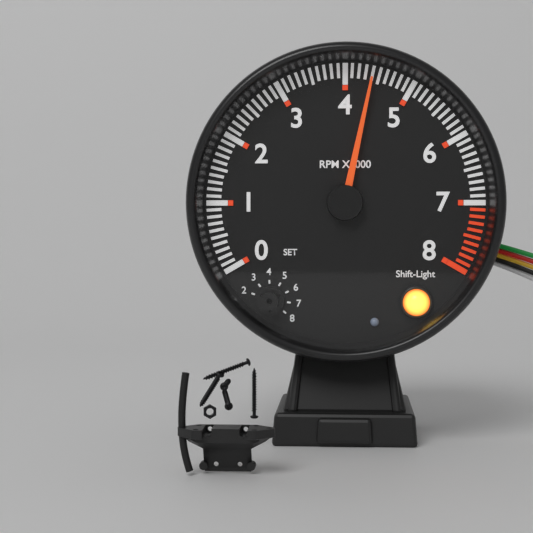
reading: 4400 RPM
